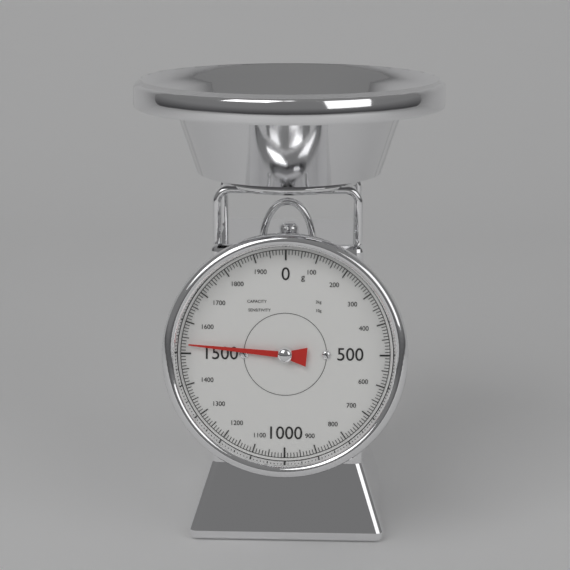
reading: 1530 g
